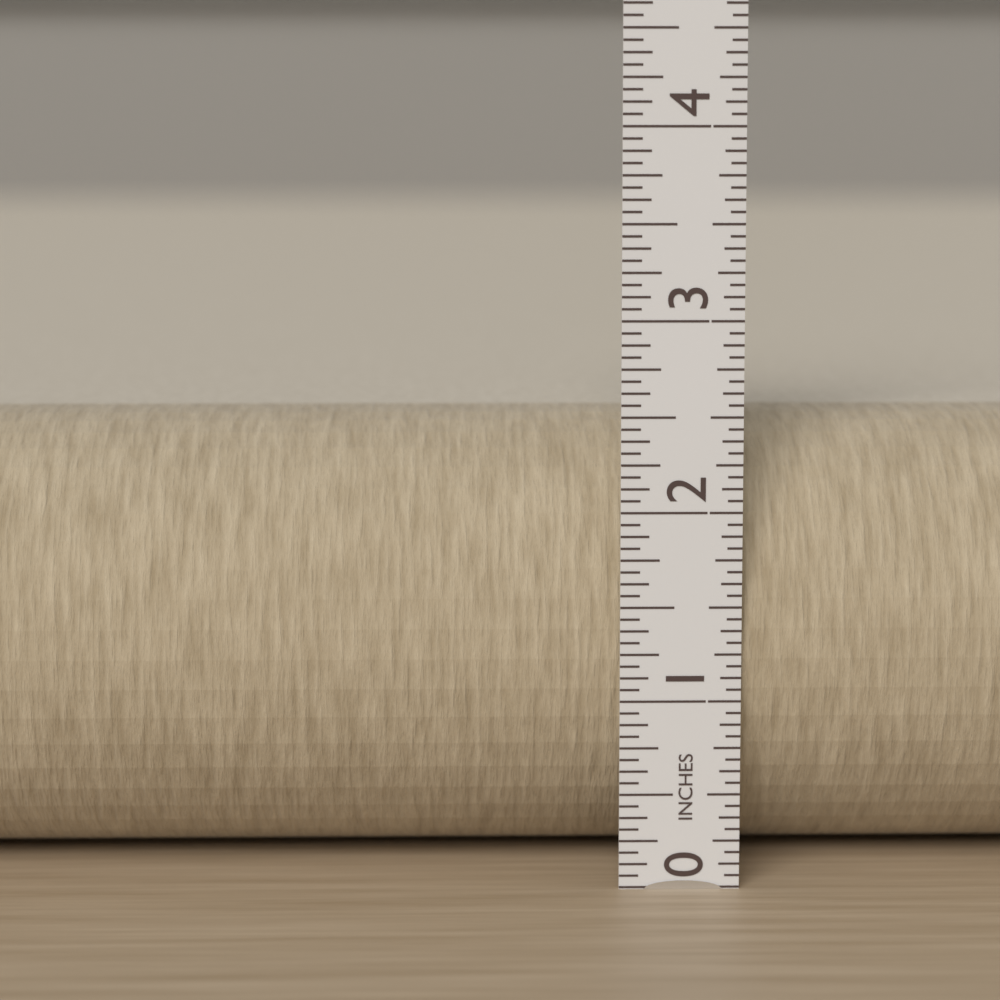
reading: 2.4375 in
